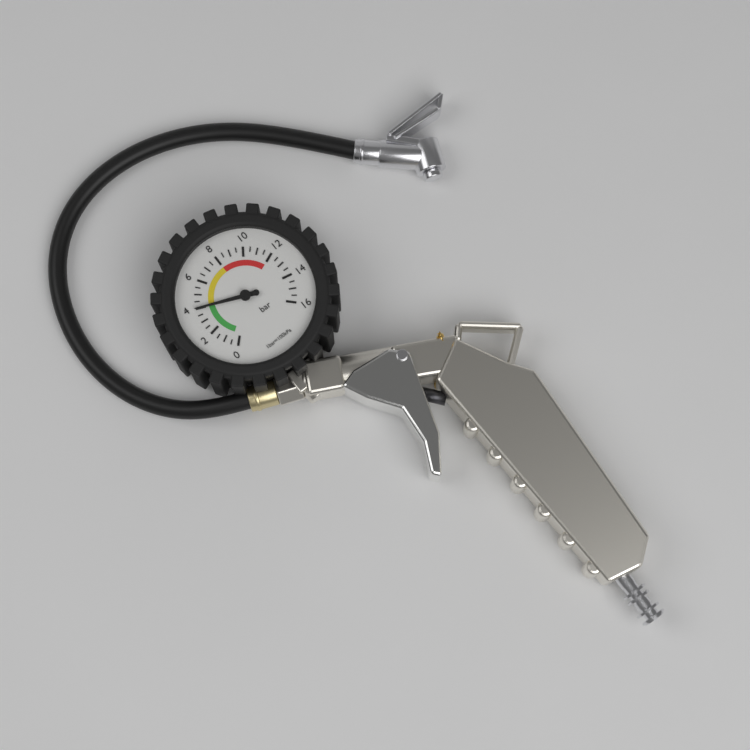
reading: 4.0 bar
